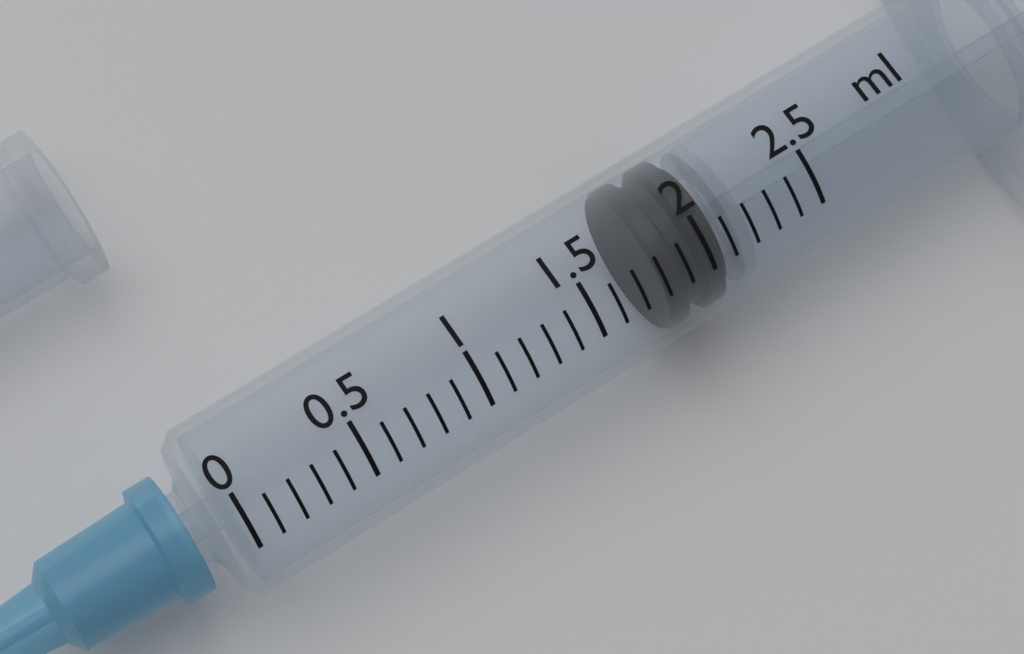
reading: 1.8 ml
